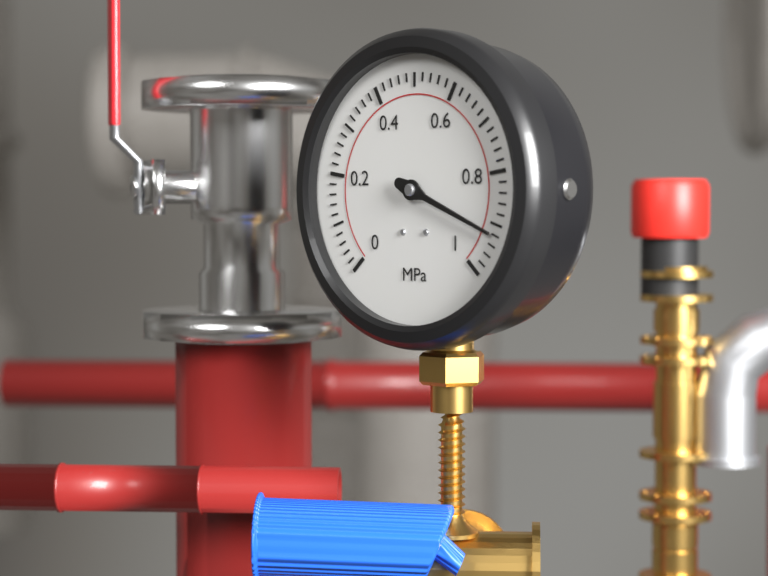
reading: 0.92 MPa
